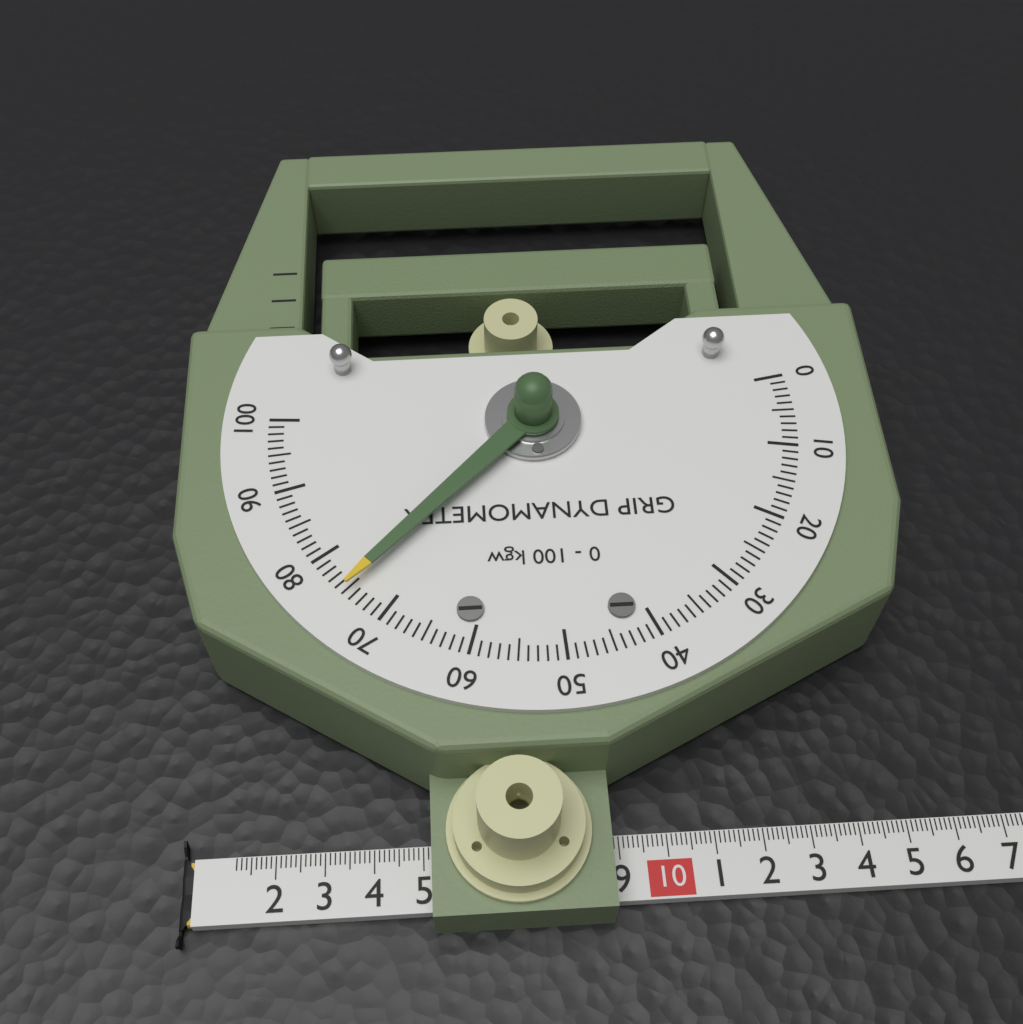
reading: 75 kgw
